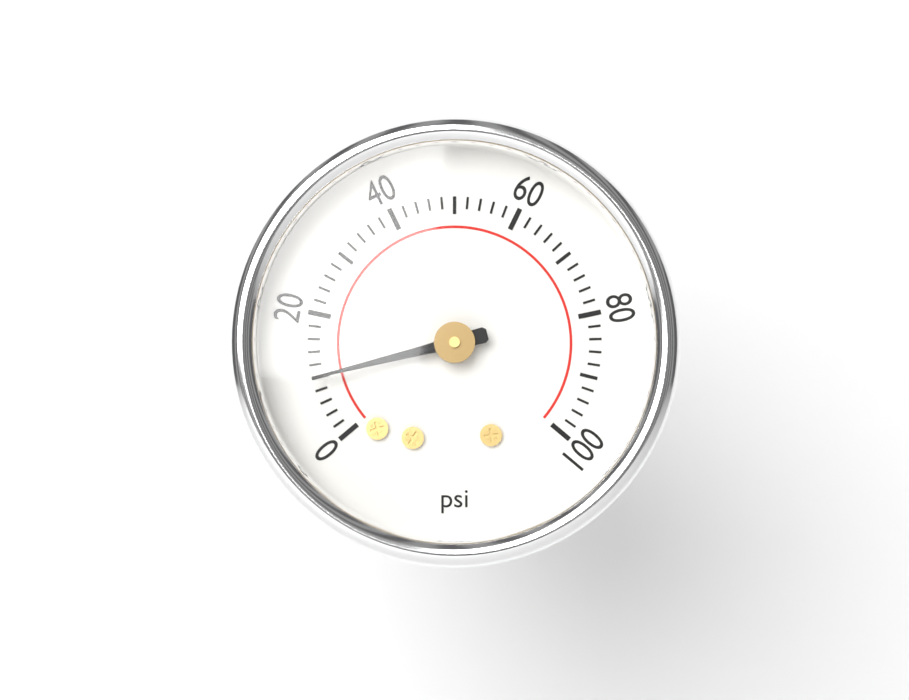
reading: 10 psi
